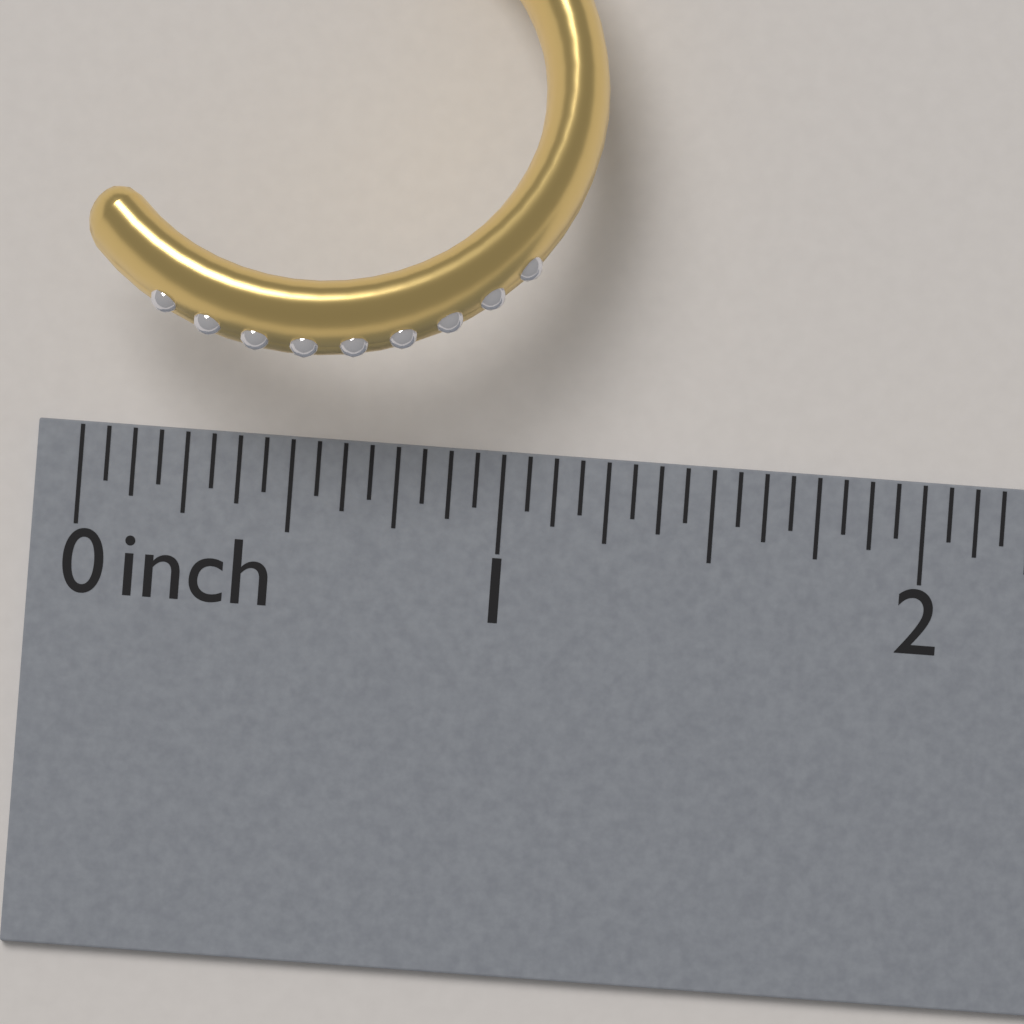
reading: 1.1875 inch
